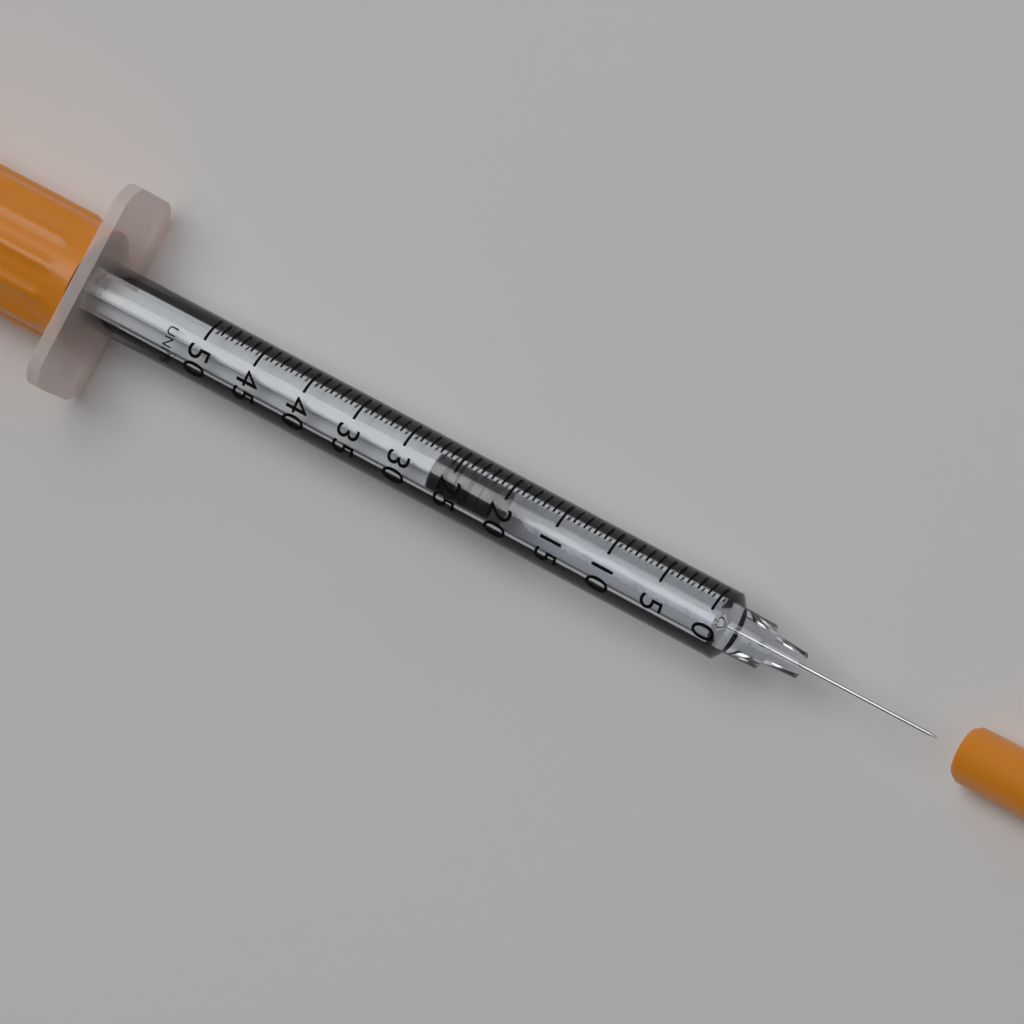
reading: 21 UNITS
